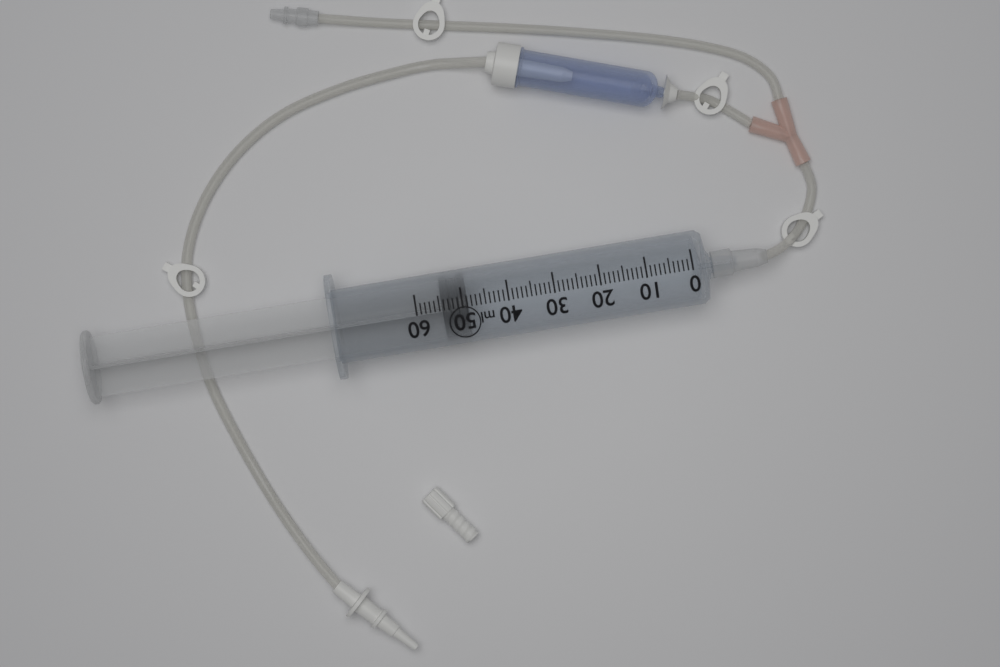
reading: 49 ml
